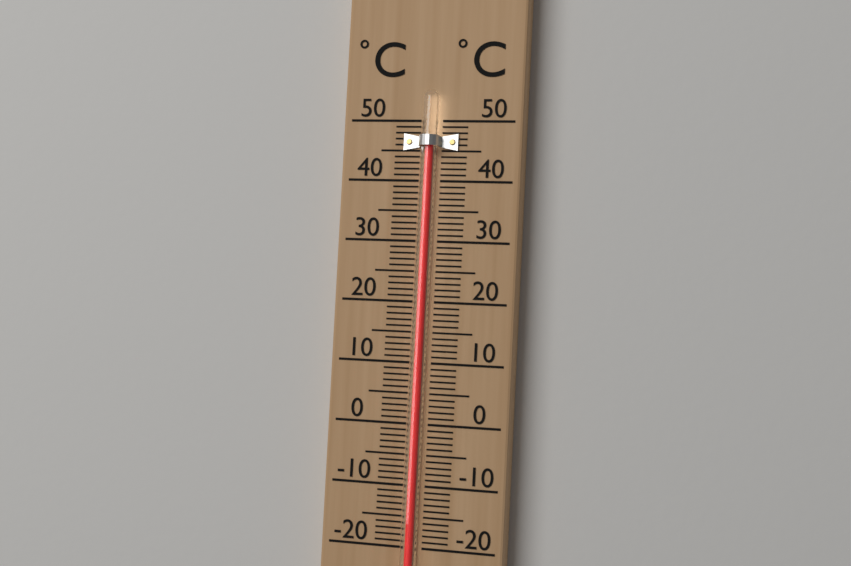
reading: 46 °C
